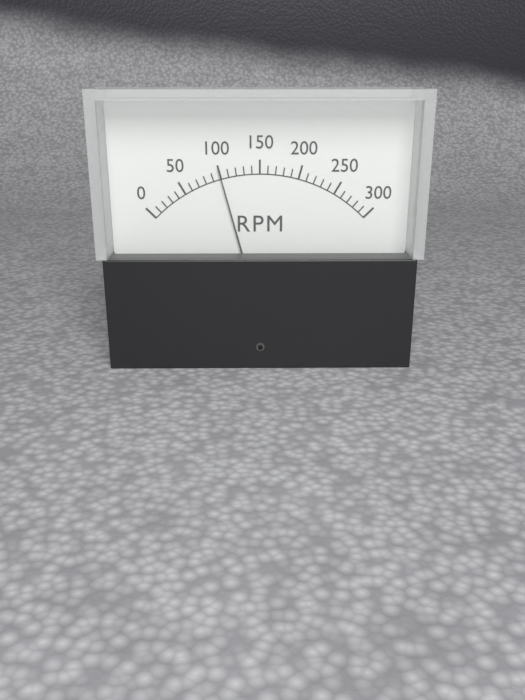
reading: 100 RPM
